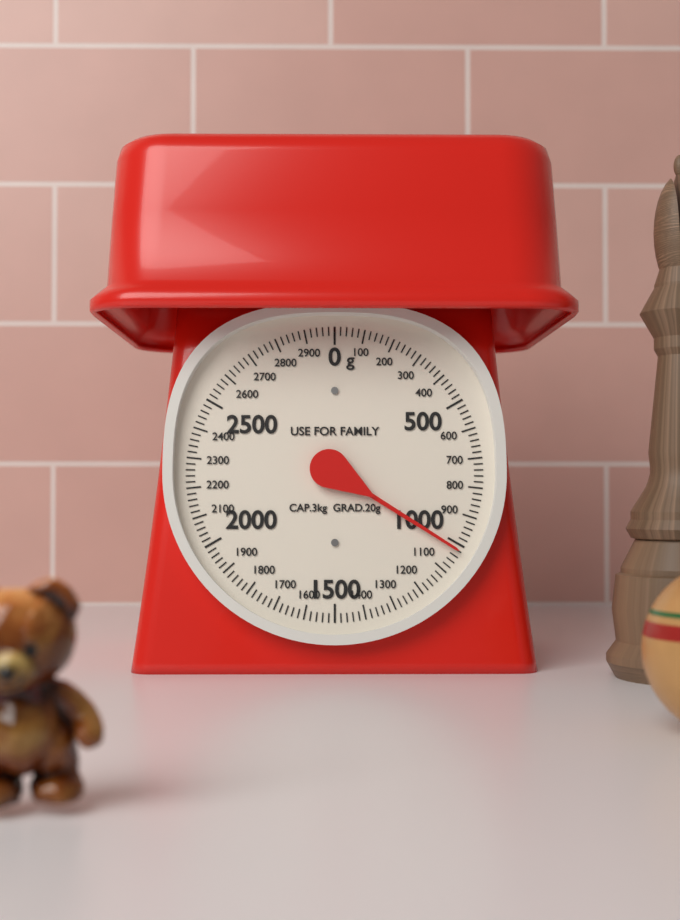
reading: 1020 g
